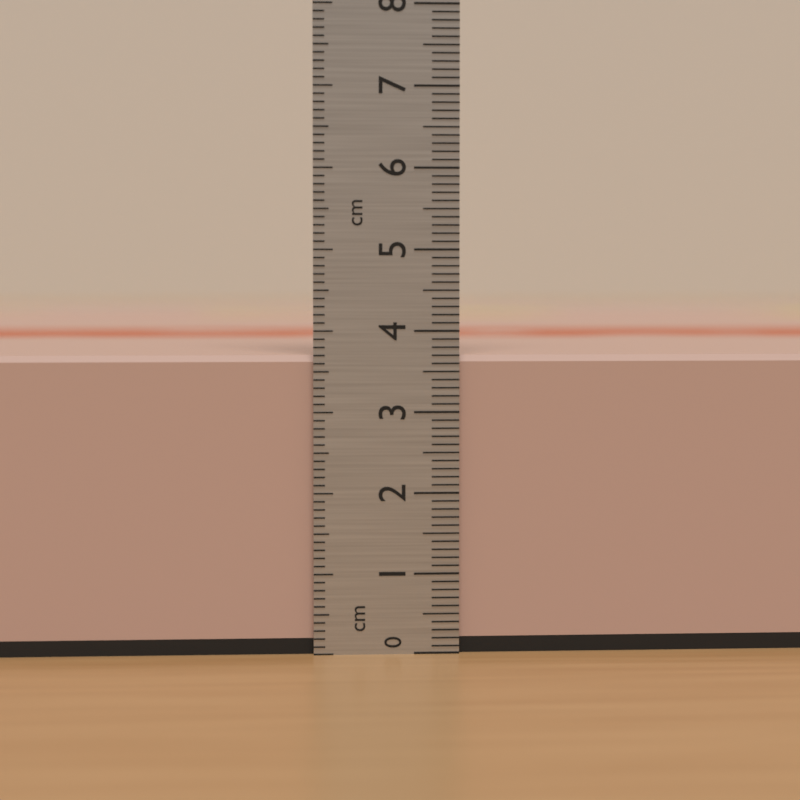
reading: 3.7 cm
